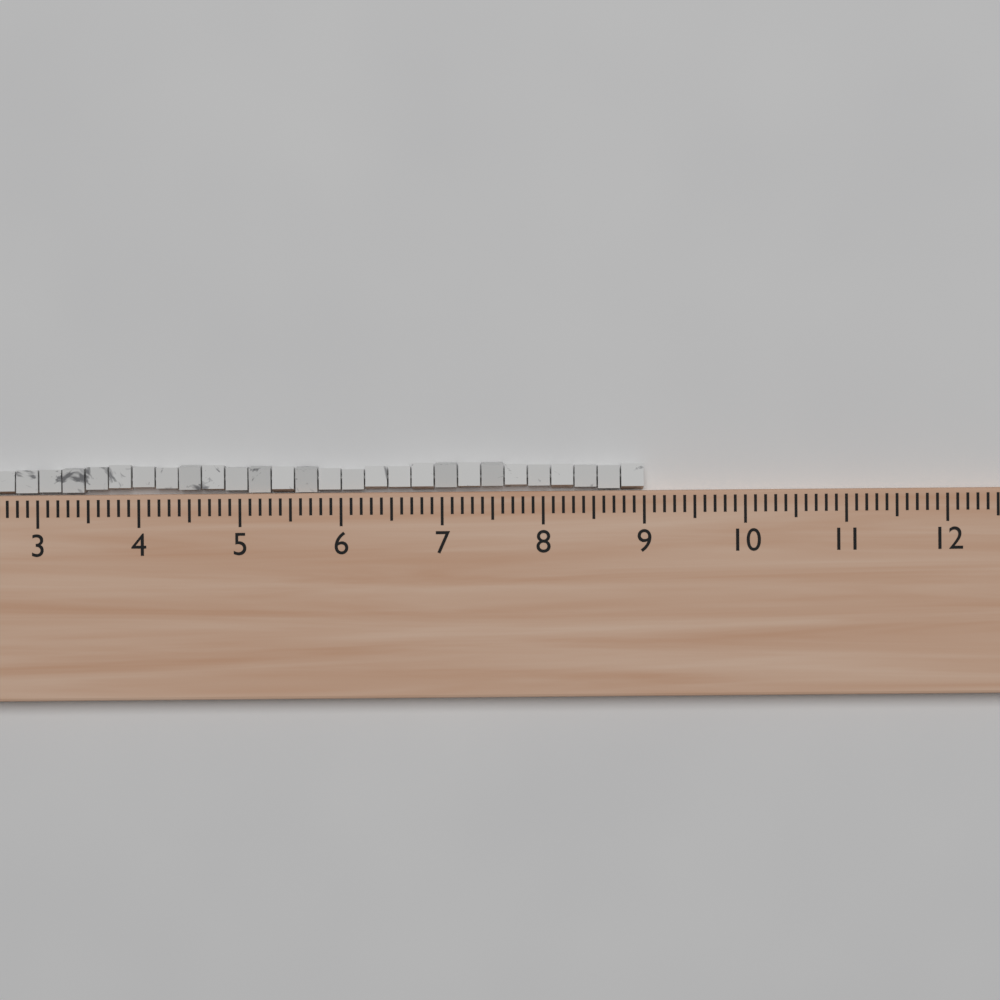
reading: 9.0 (no unit)
